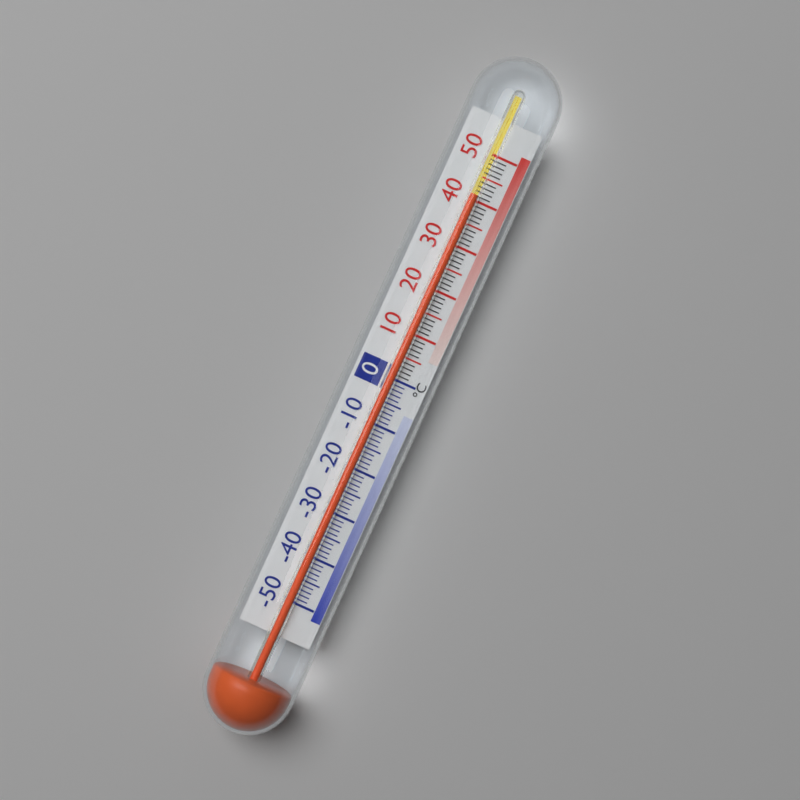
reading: 41 °C
